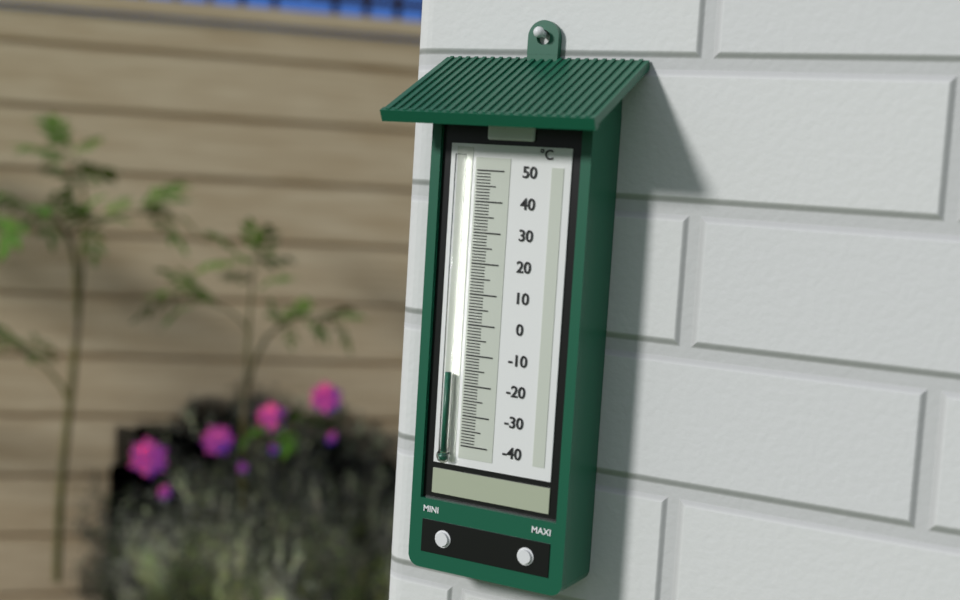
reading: -16 °C
